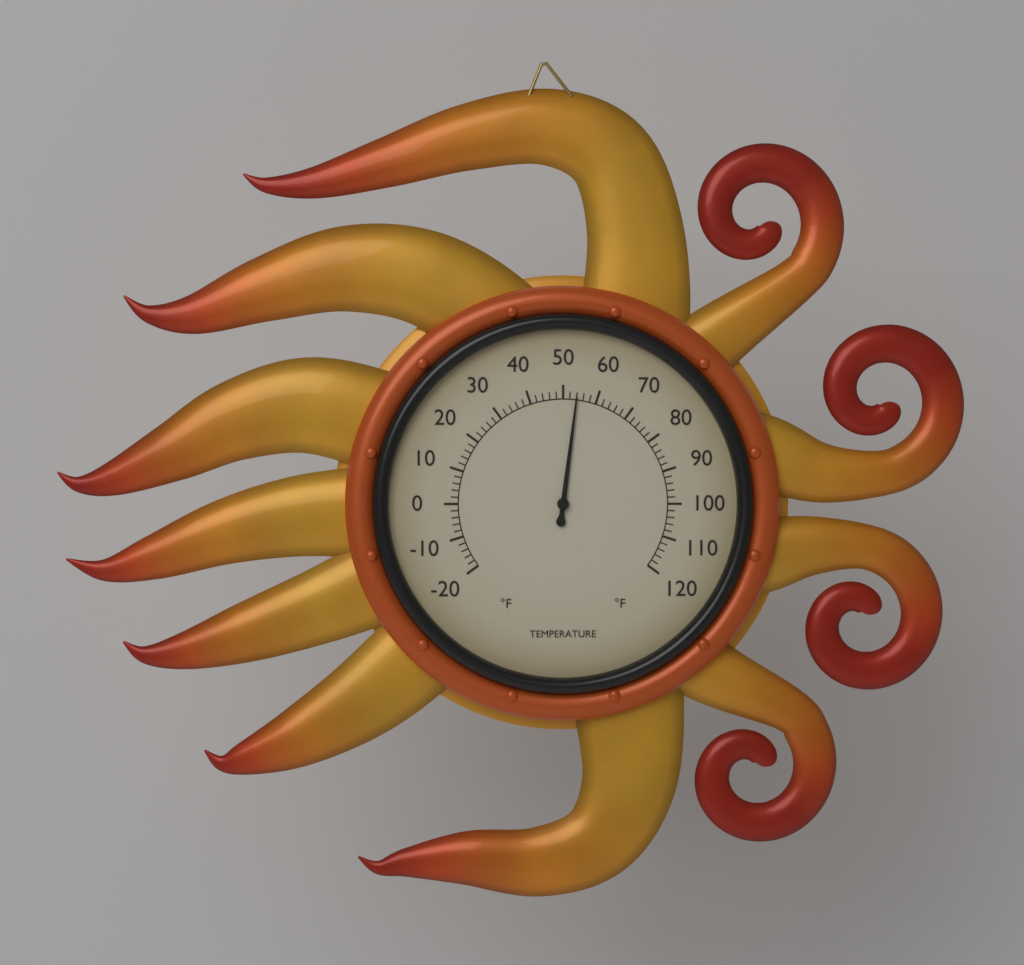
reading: 54 °F
